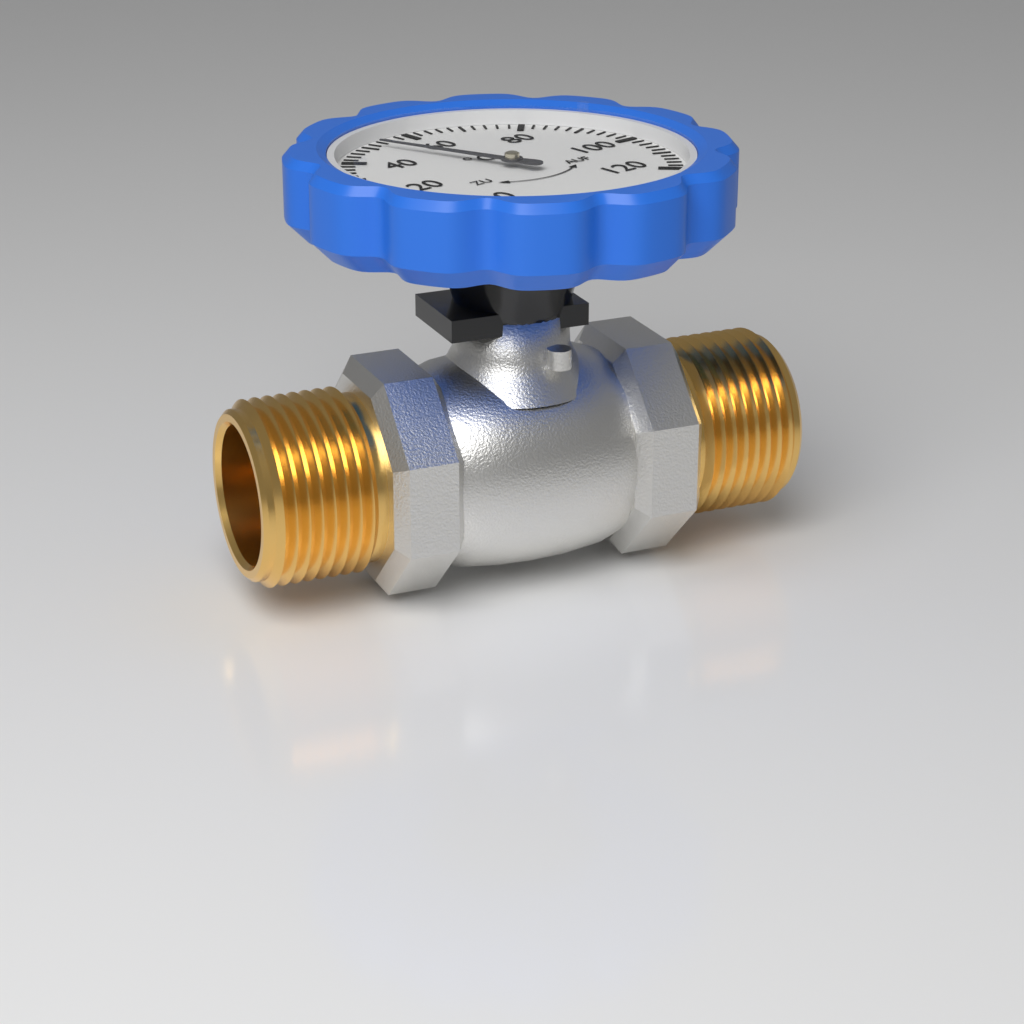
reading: 52 °C
